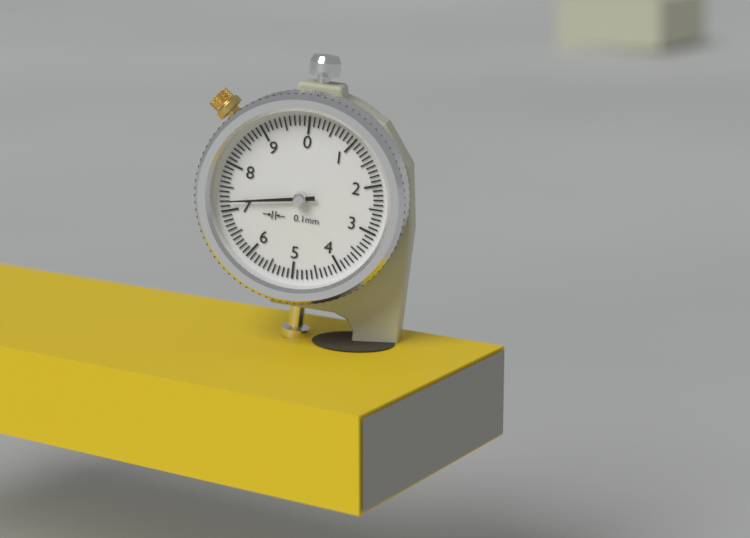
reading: 7.2 mm
